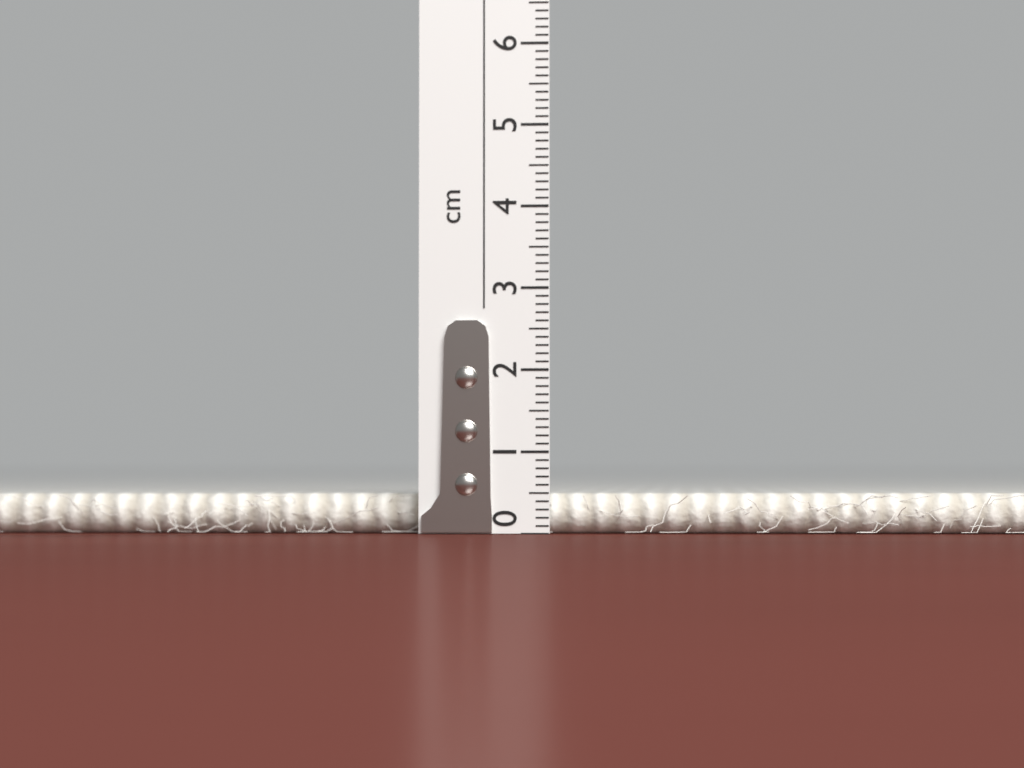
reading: 0.5 cm
